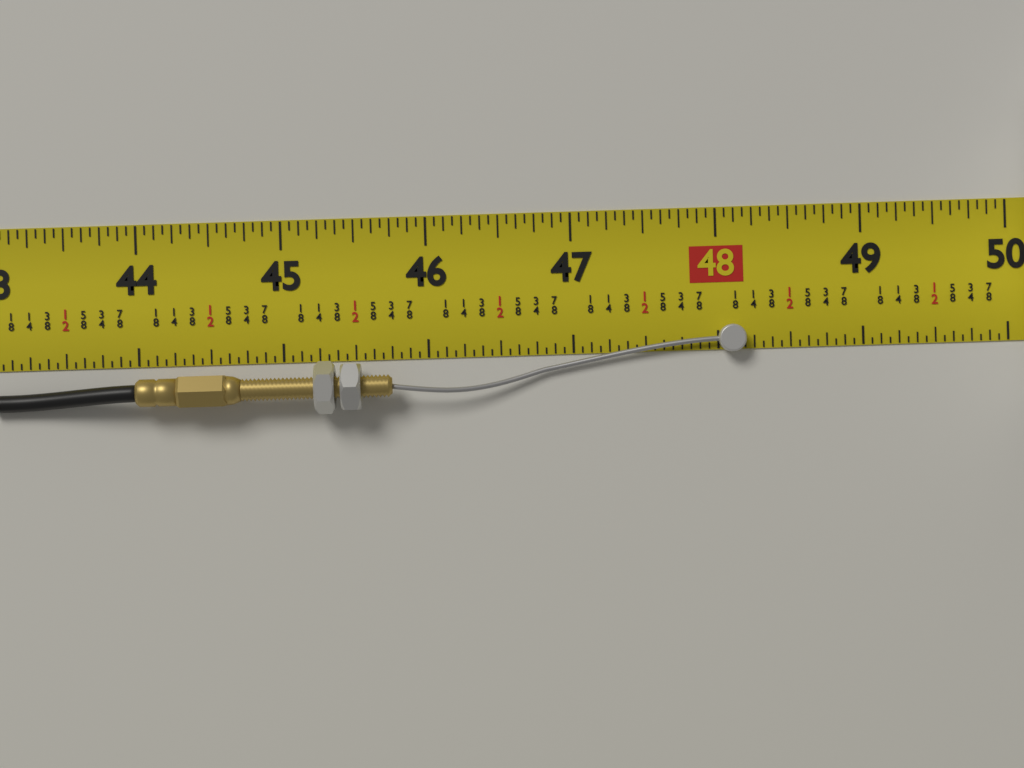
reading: 48.1875 in
